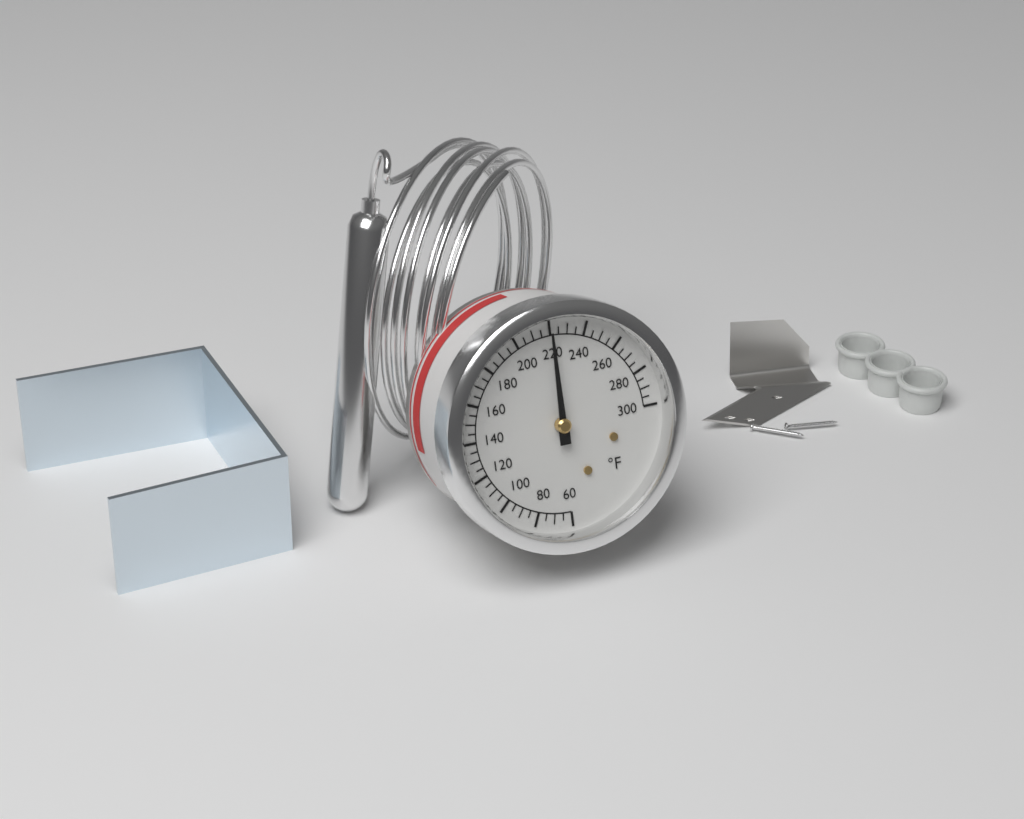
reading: 220 °F
